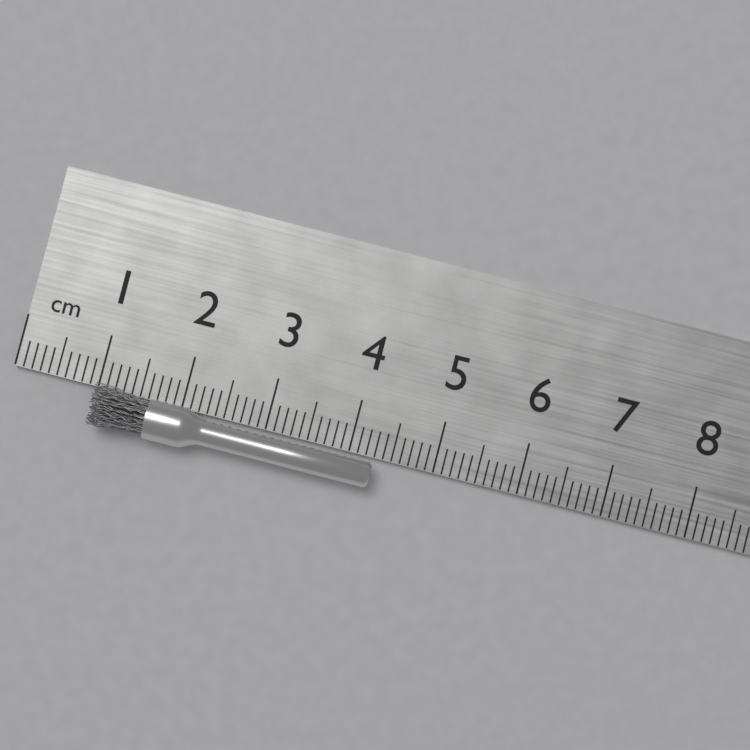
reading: 4.3 cm
